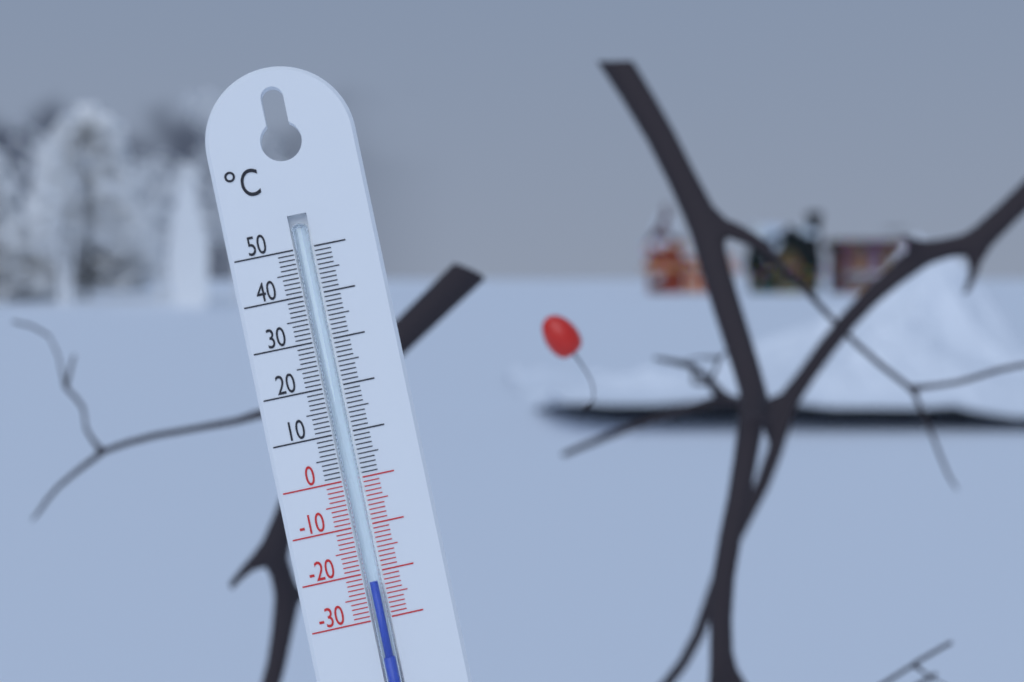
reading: -22 °C
